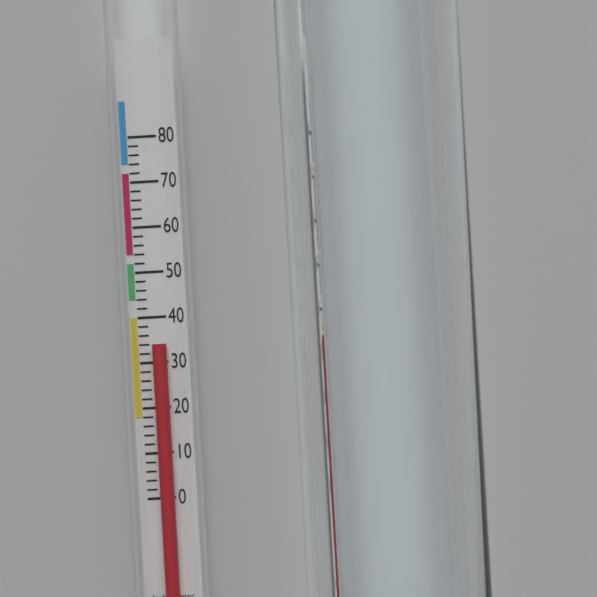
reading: 34 (no unit)
